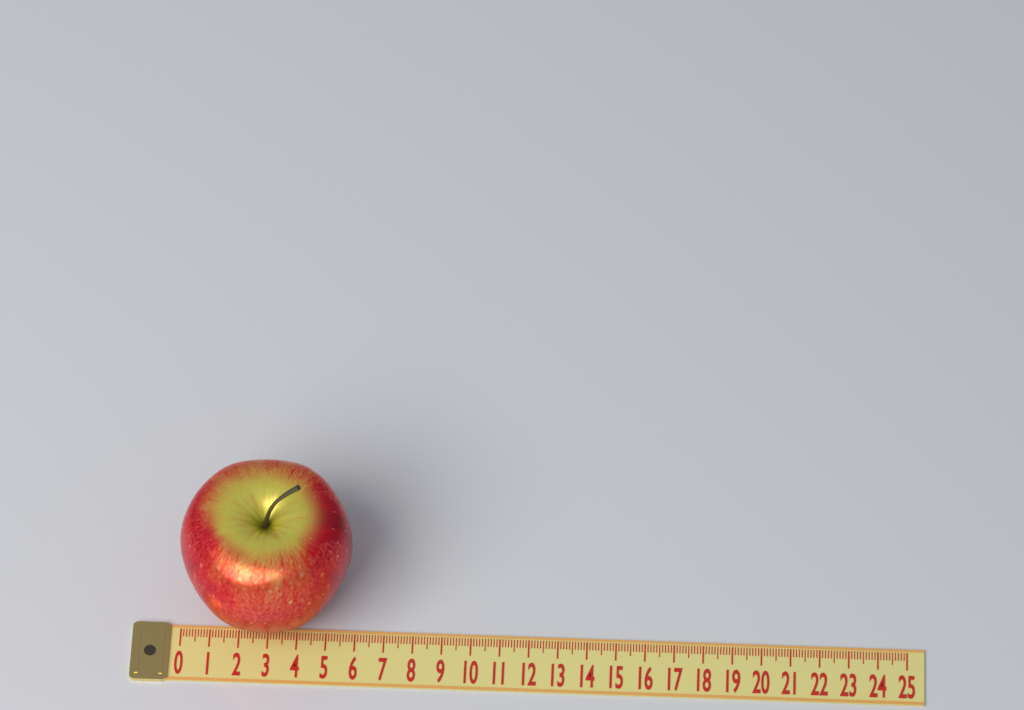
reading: 5.9 (no unit)
